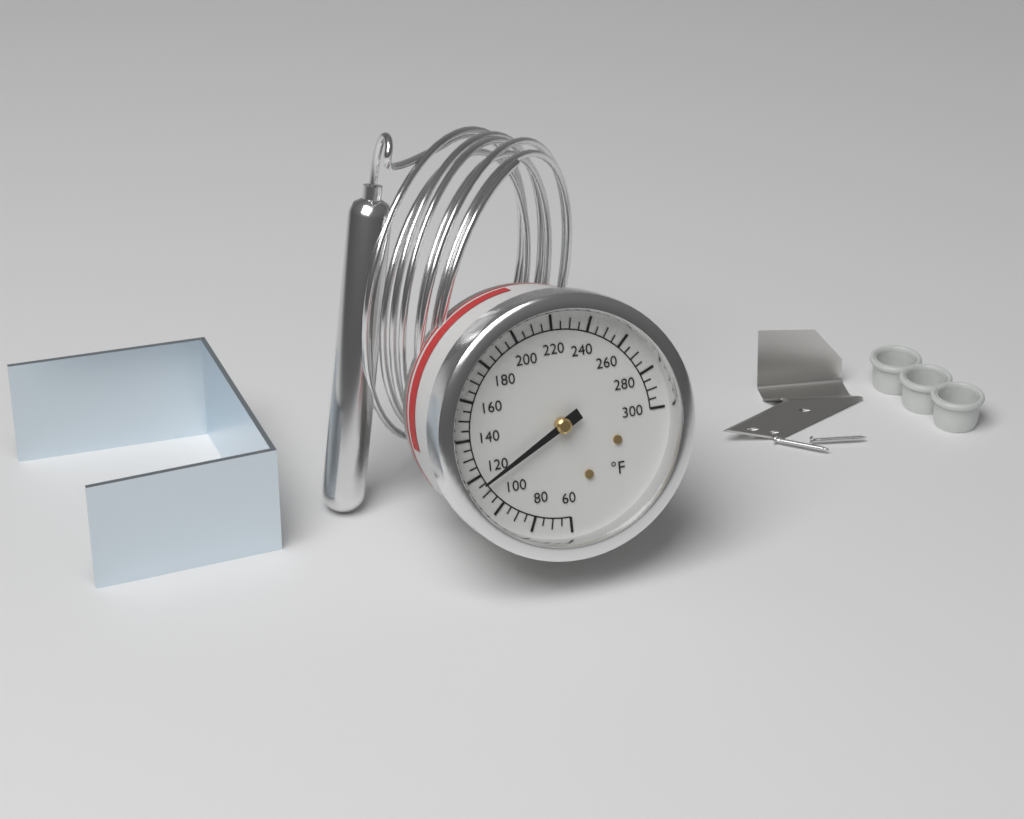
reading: 115 °F
